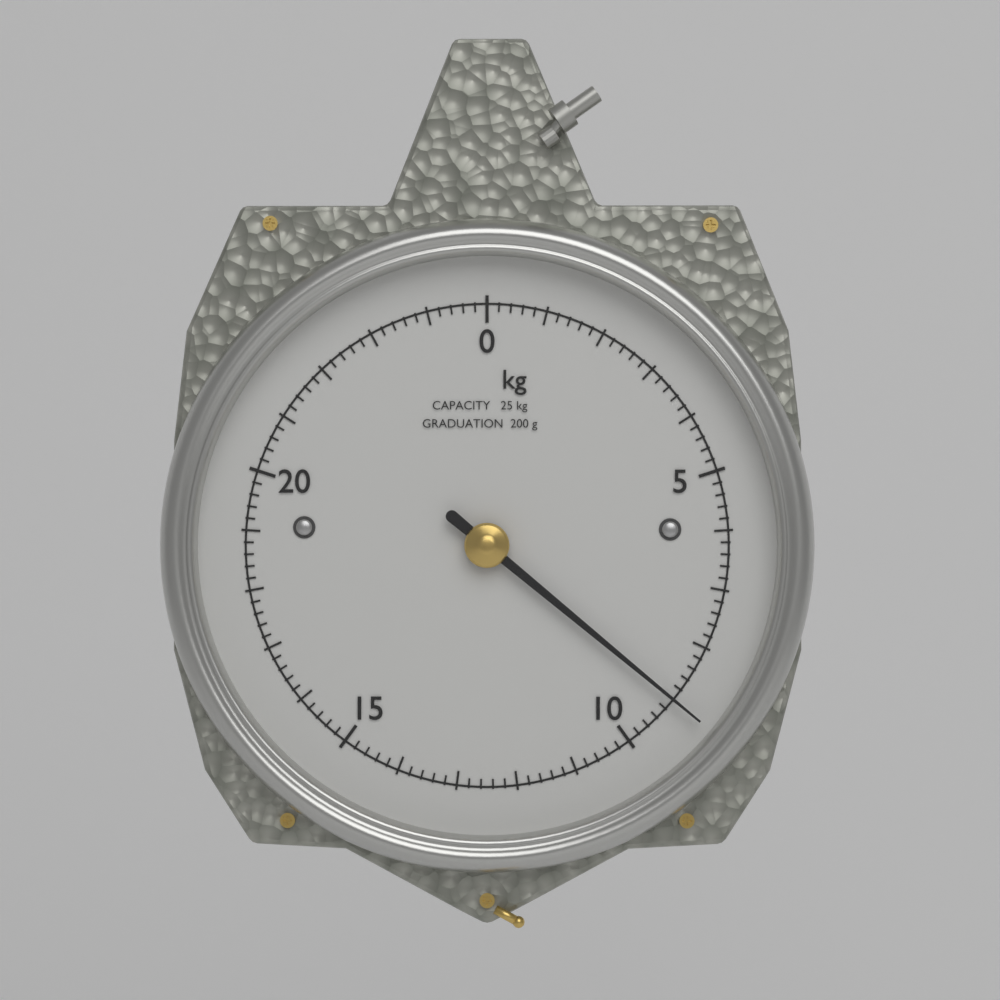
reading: 9.0 kg
